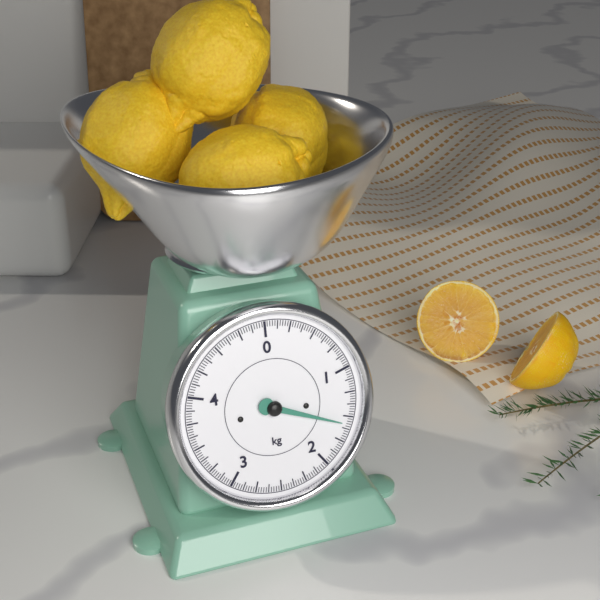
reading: 1.575 kg
